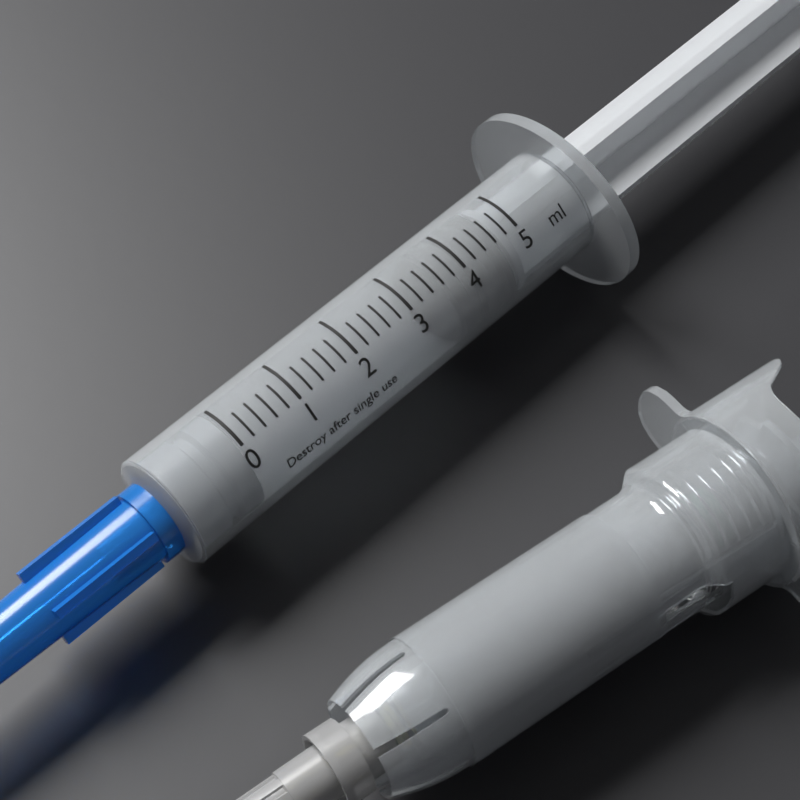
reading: 3.6 ml
